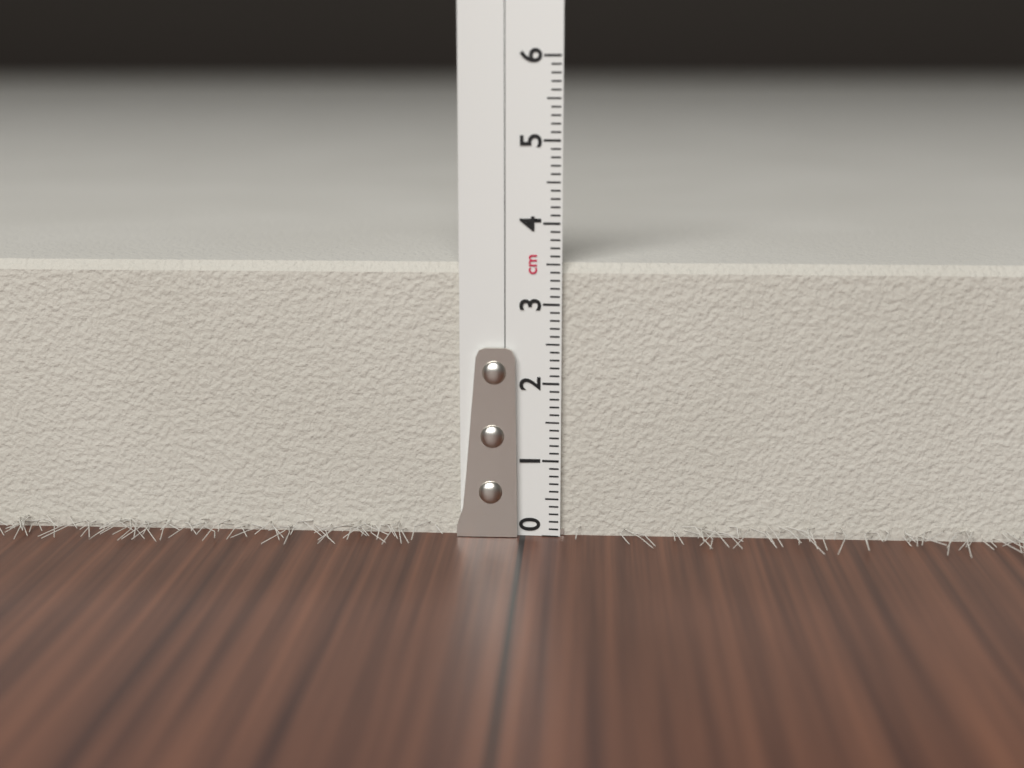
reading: 3.5 cm
